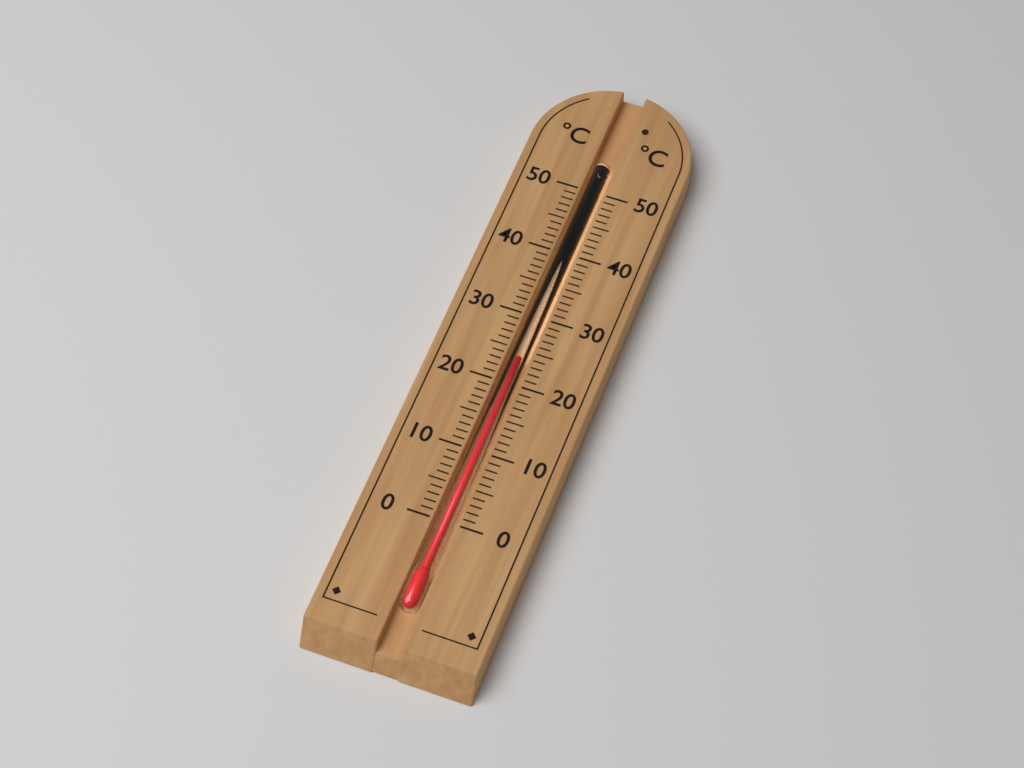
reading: 24 °C
